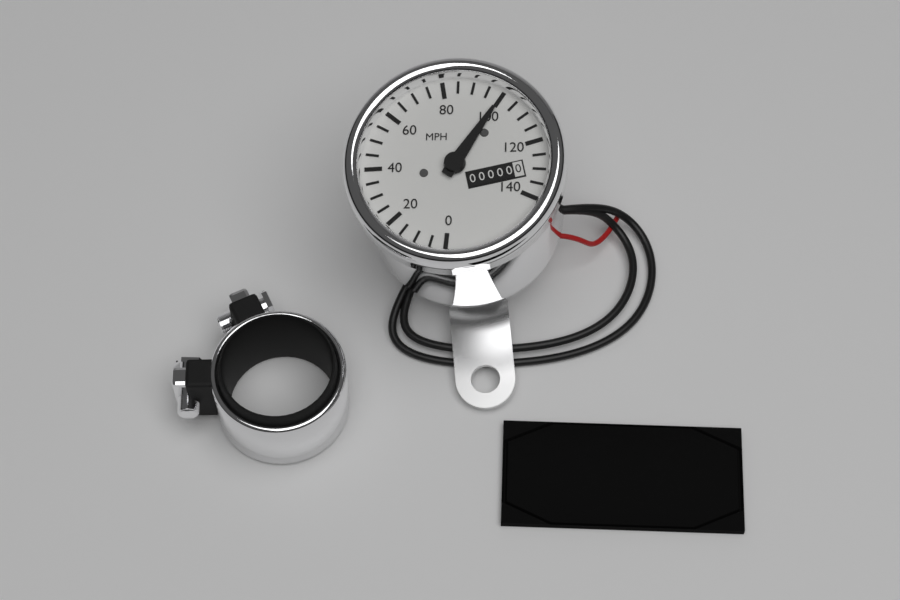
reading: 100 MPH
